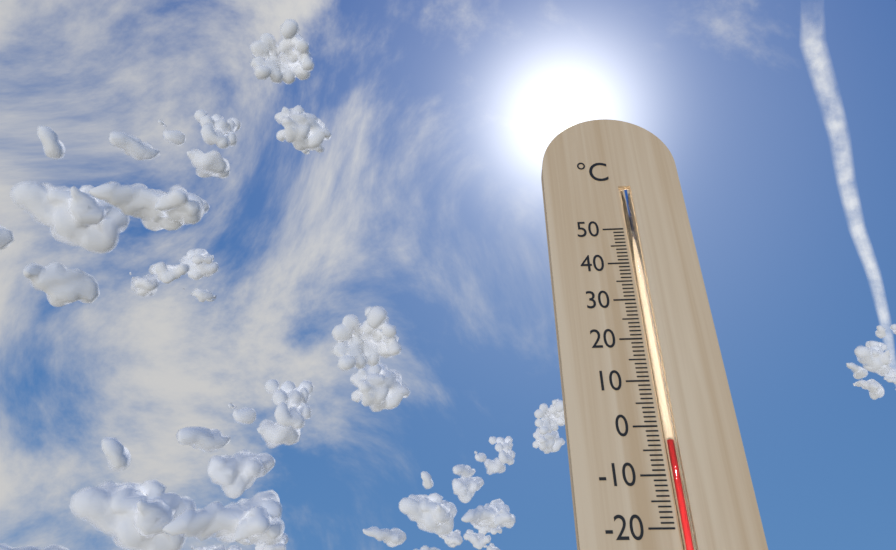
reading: -3 °C
